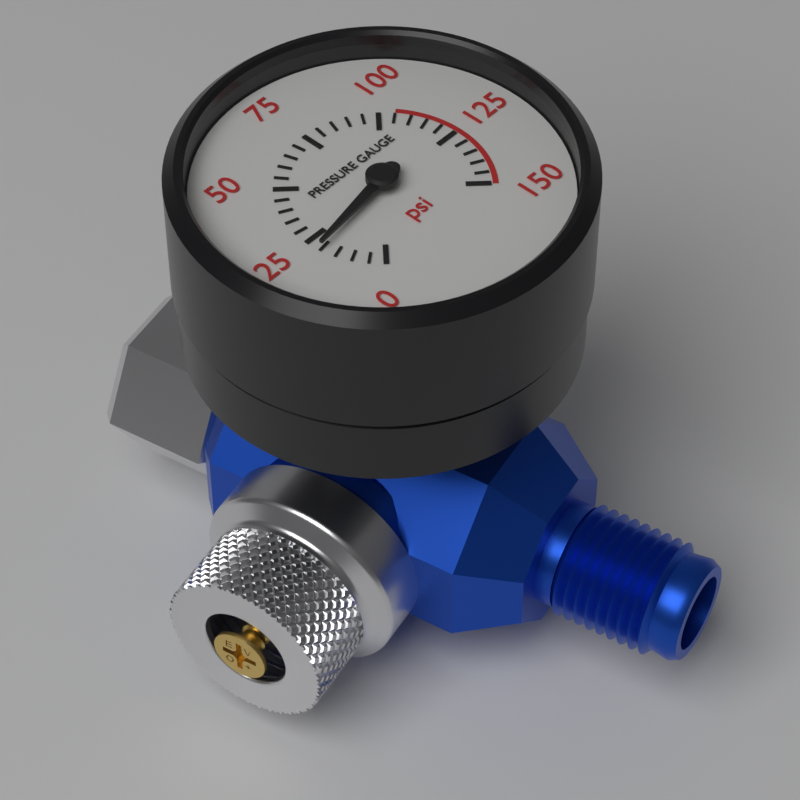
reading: 20 psi
